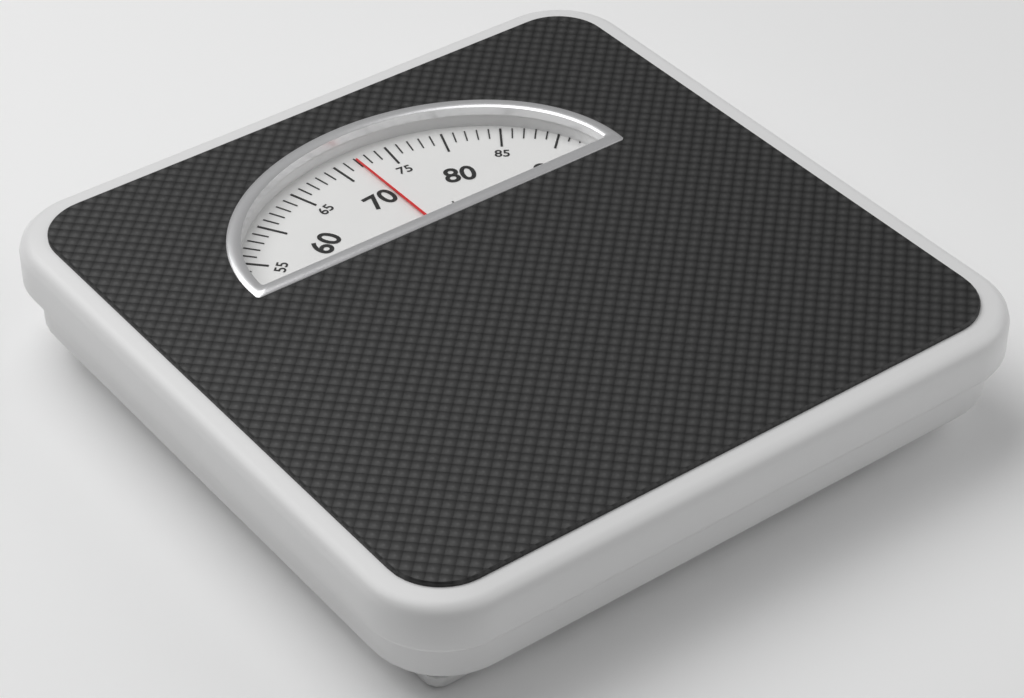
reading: 72 kg
